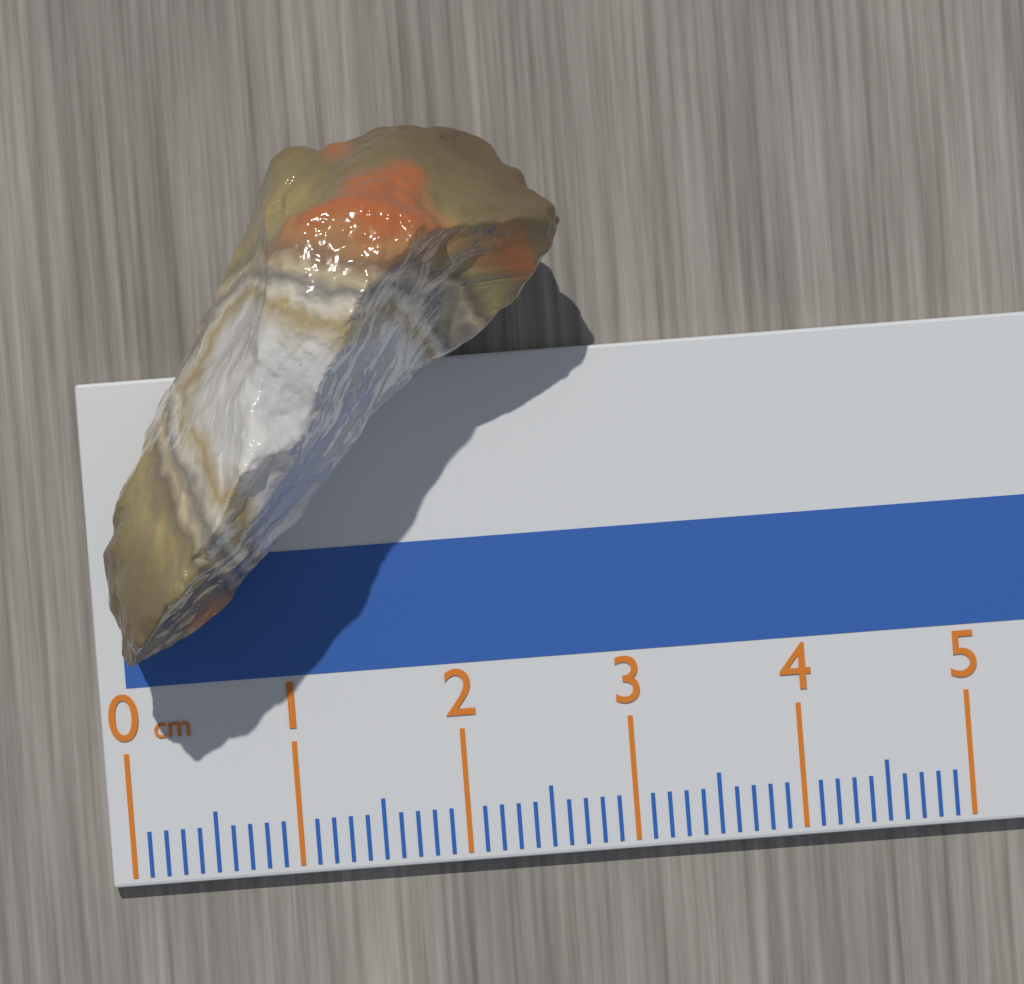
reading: 2.8 cm
